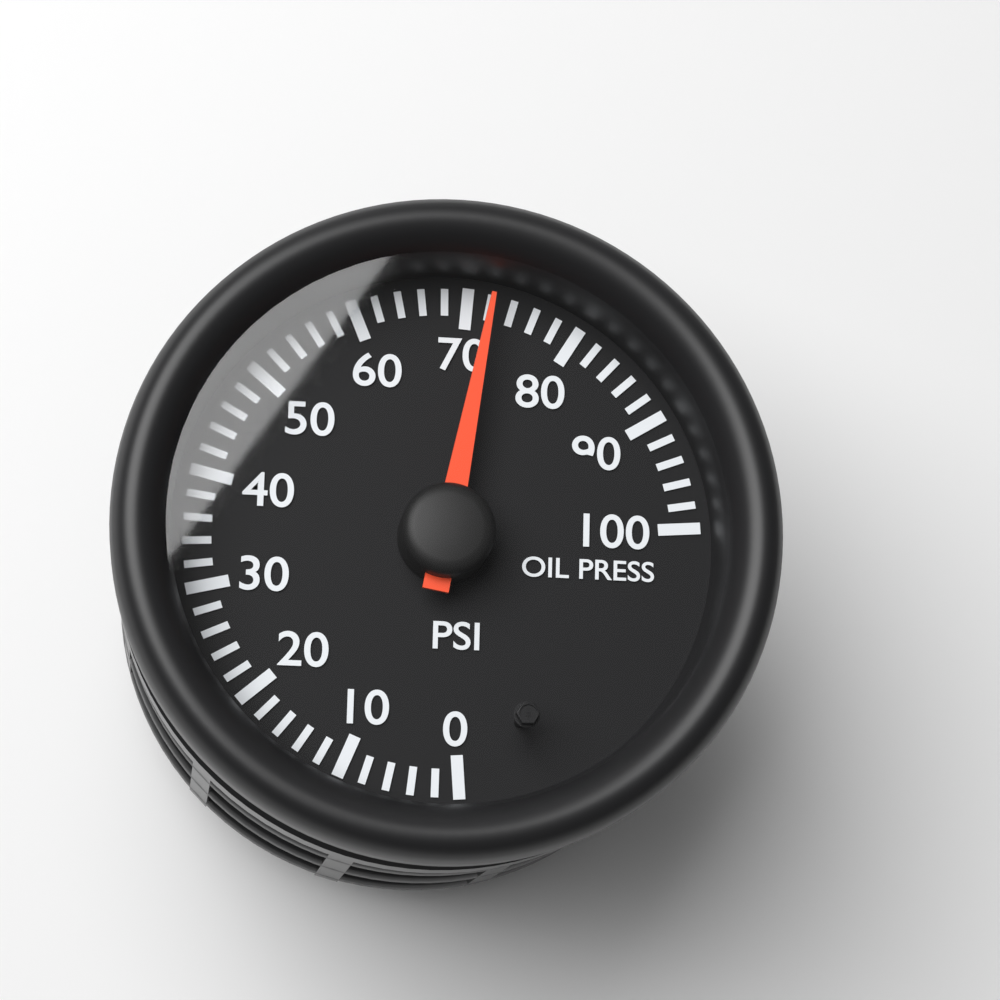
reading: 72 psi
